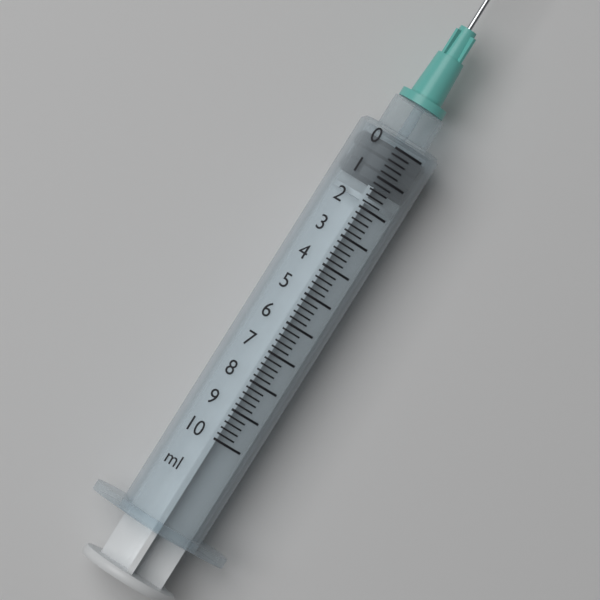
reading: 0.0 ml
